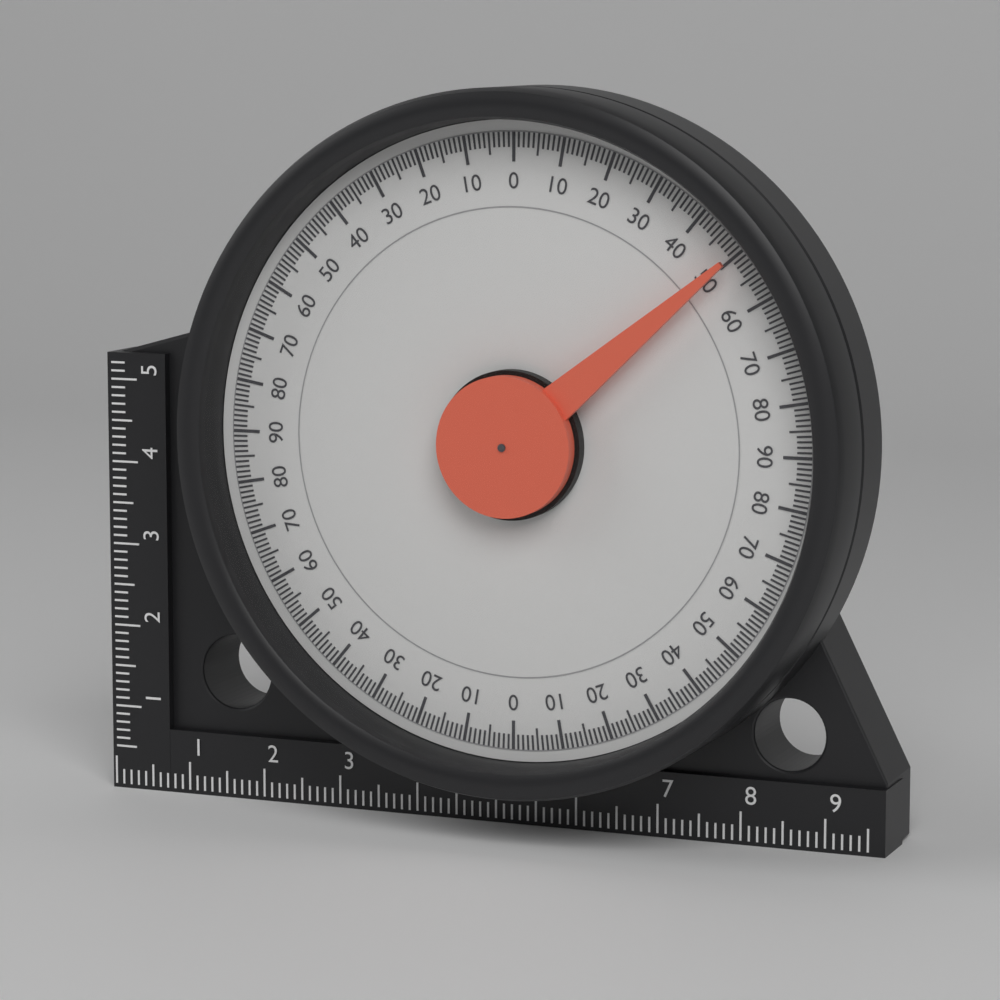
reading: 50 (no unit)
